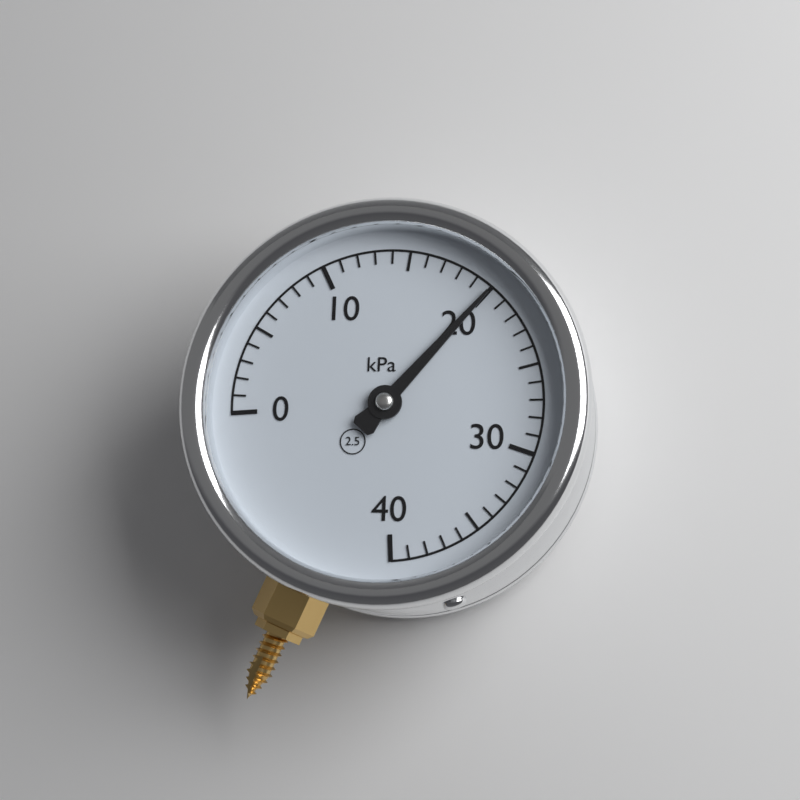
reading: 20 kPa
